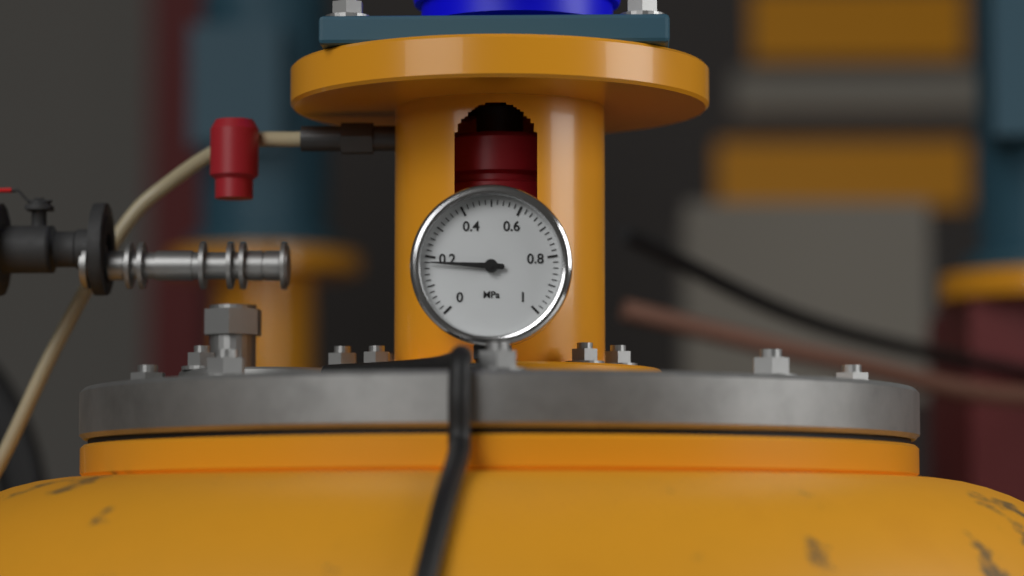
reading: 0.18 MPa
